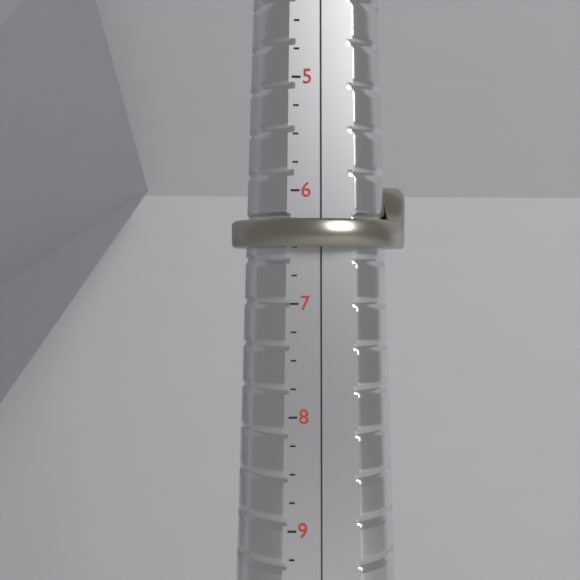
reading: 6.50 (no unit)
